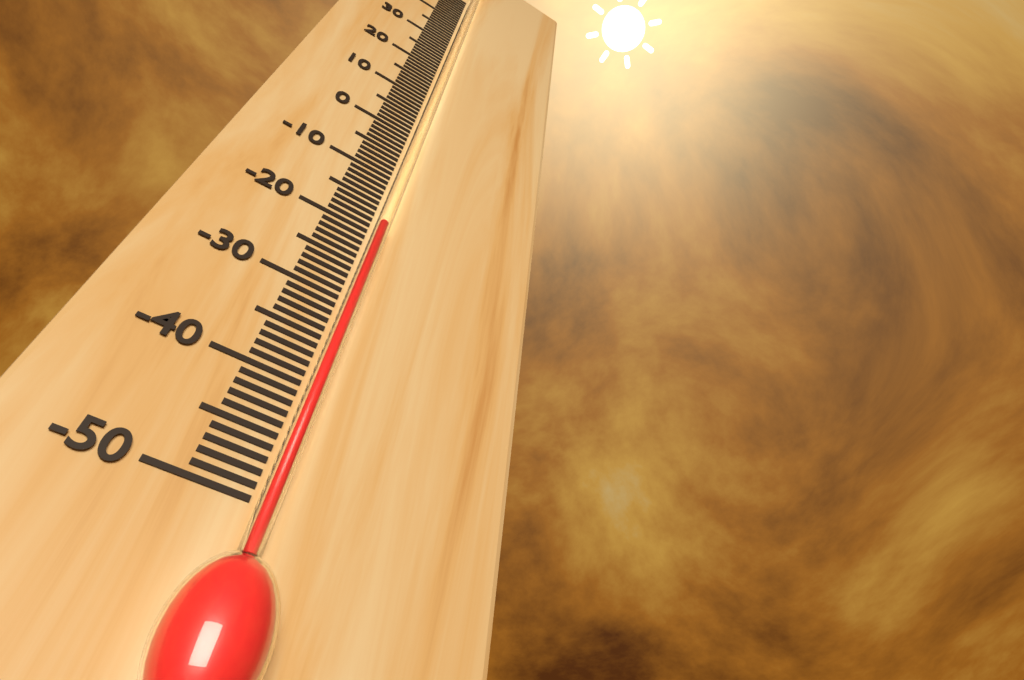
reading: -19 °C
